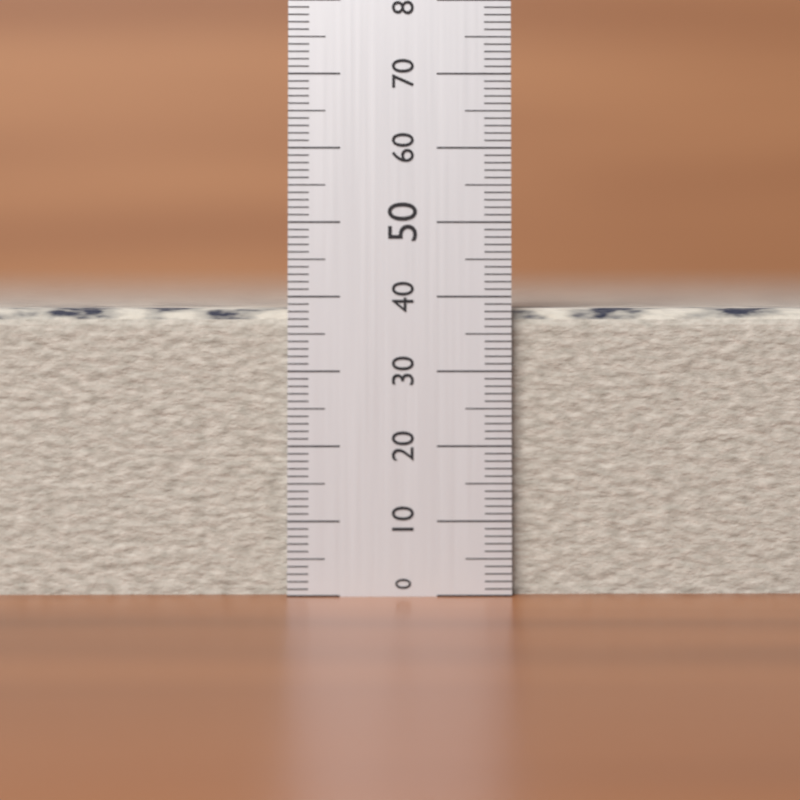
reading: 39 (no unit)
